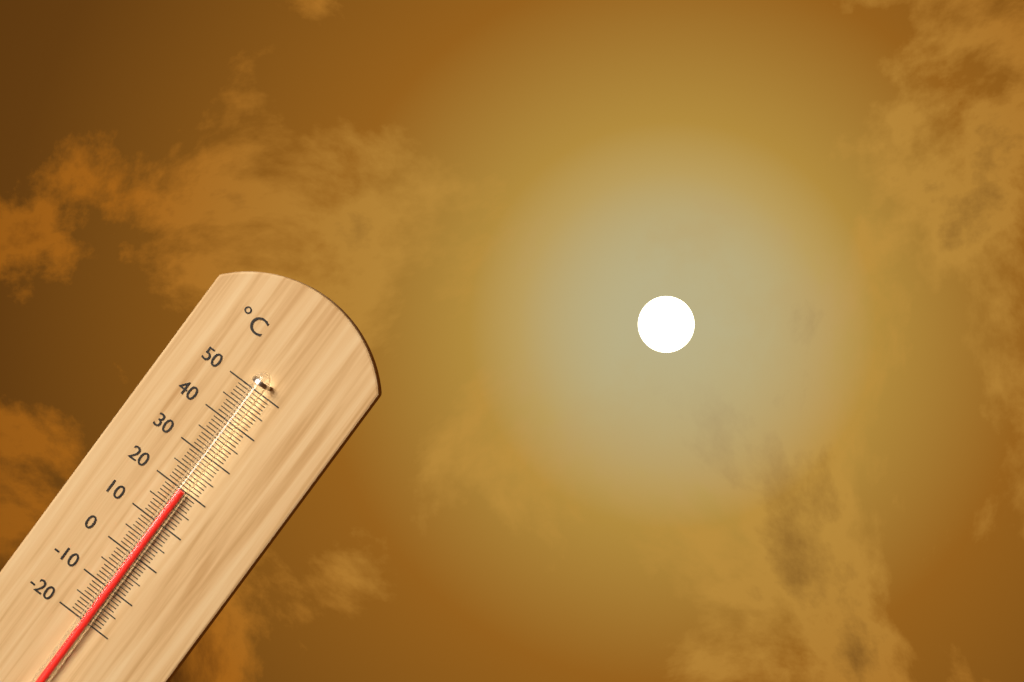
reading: 20 °C
